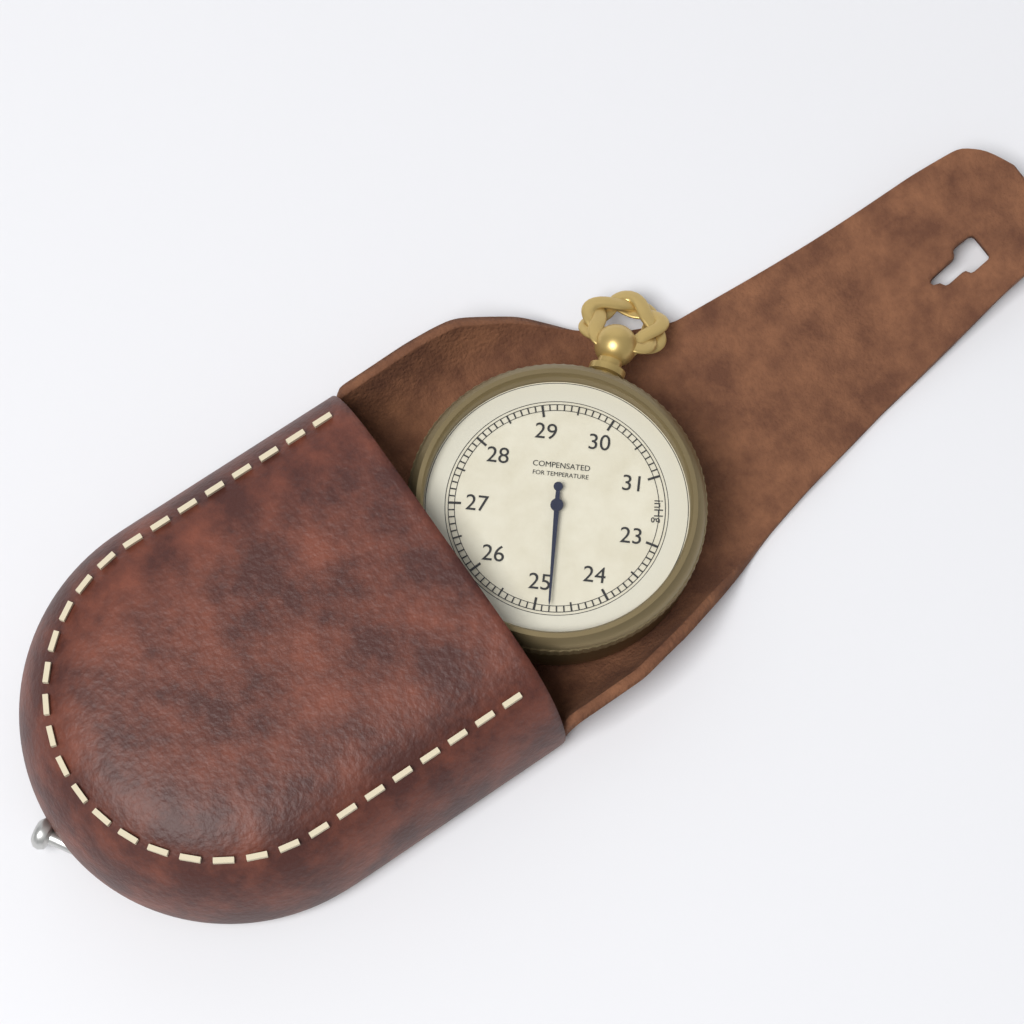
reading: 24.8 inHg
